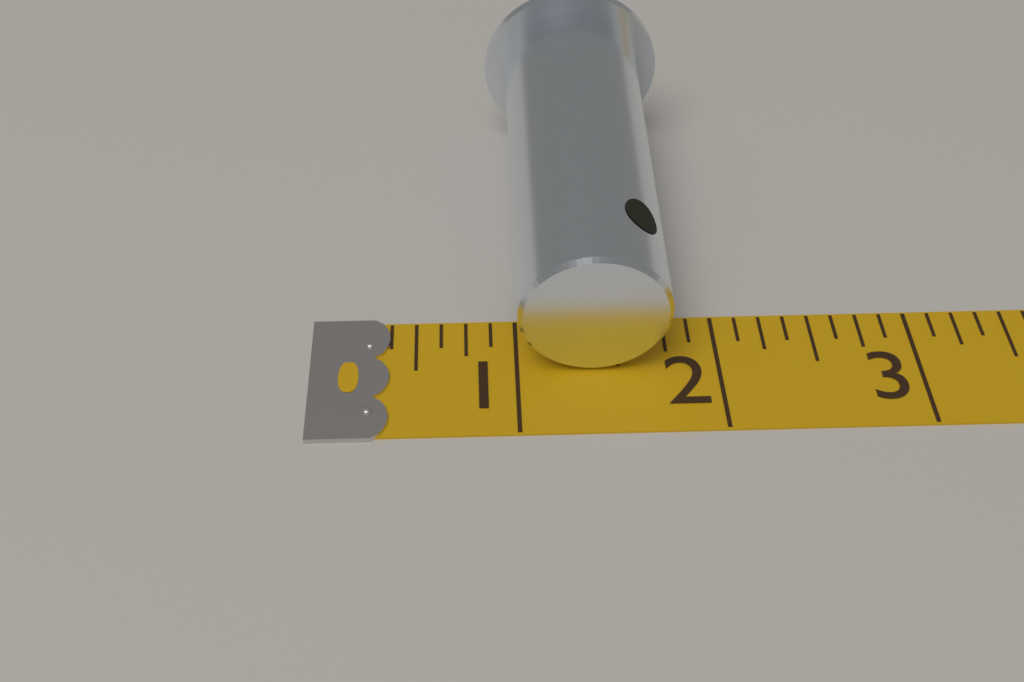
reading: 1.750 (no unit)
